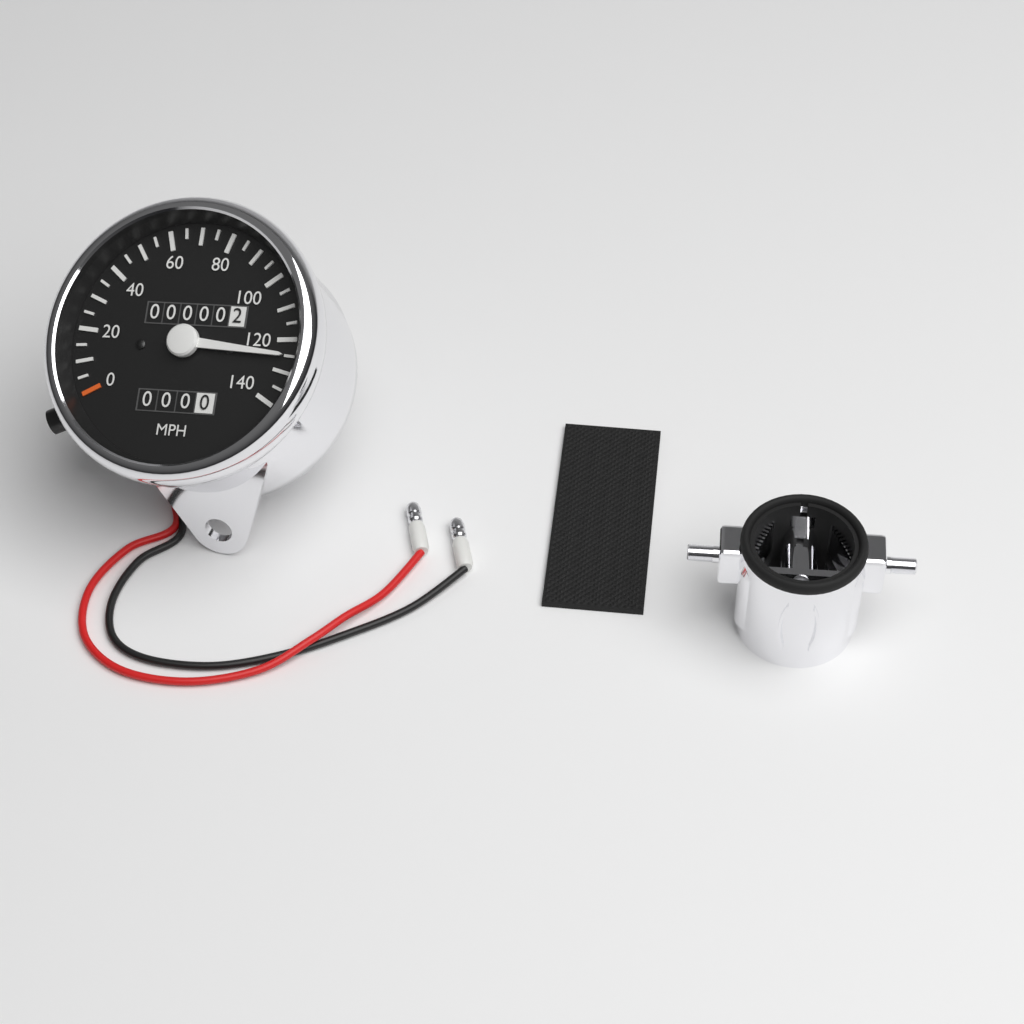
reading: 125 MPH
